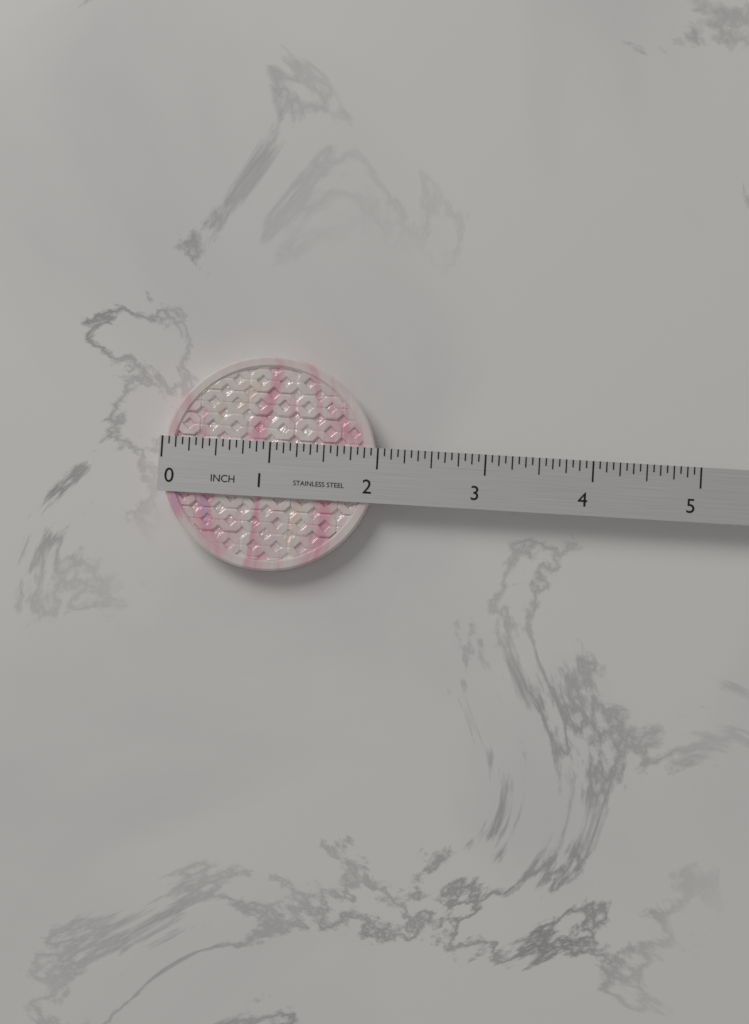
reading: 2.0000 in
